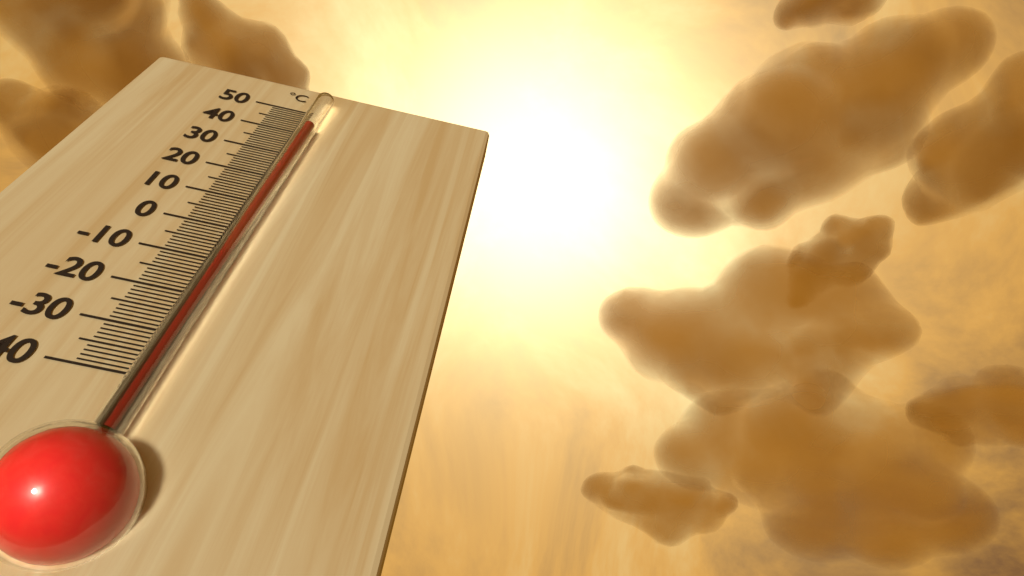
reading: 40 °C
